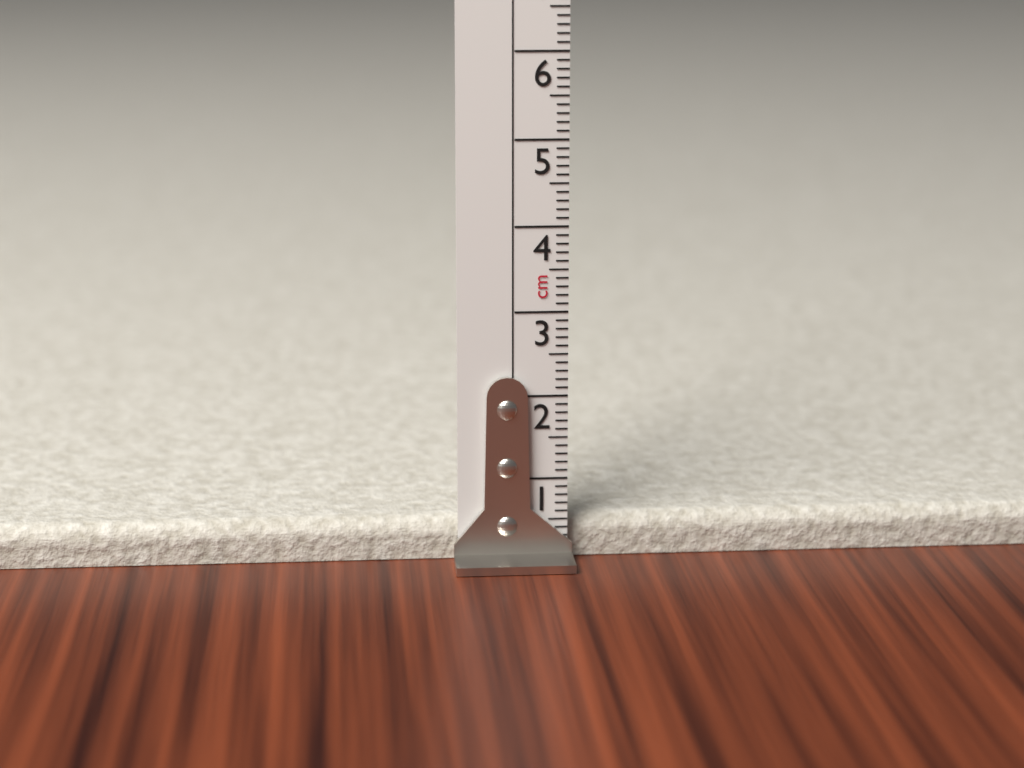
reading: 0.5 cm
